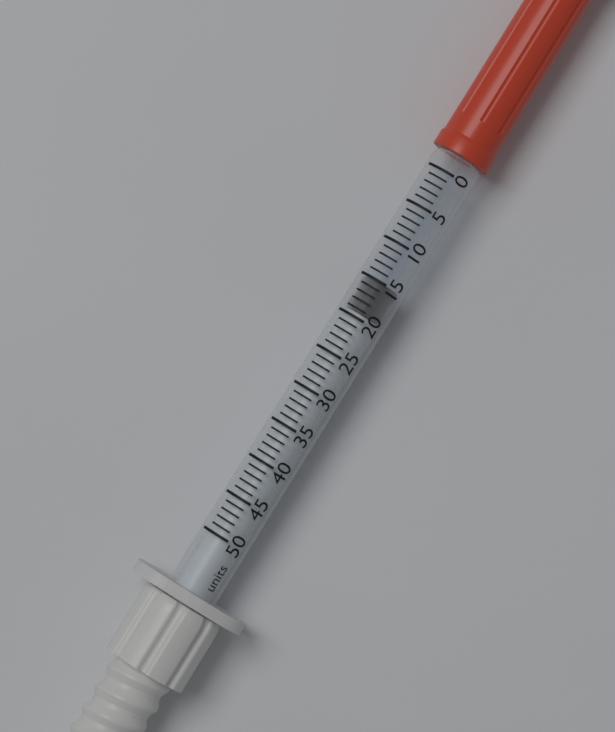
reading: 15 units
